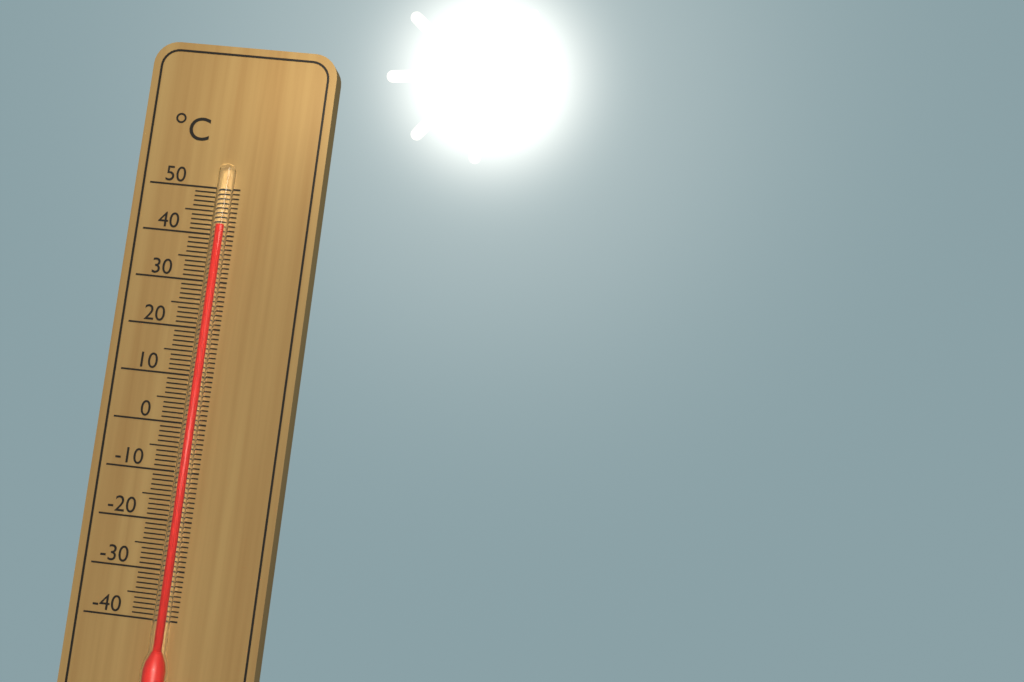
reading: 42 °C
